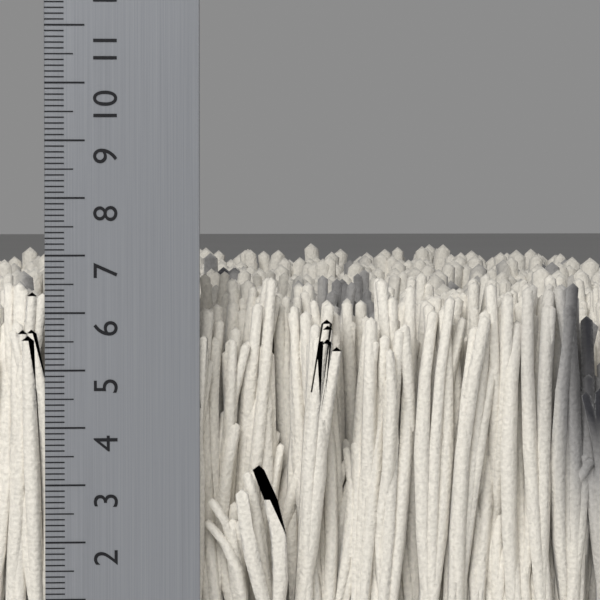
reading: 6.7 cm
